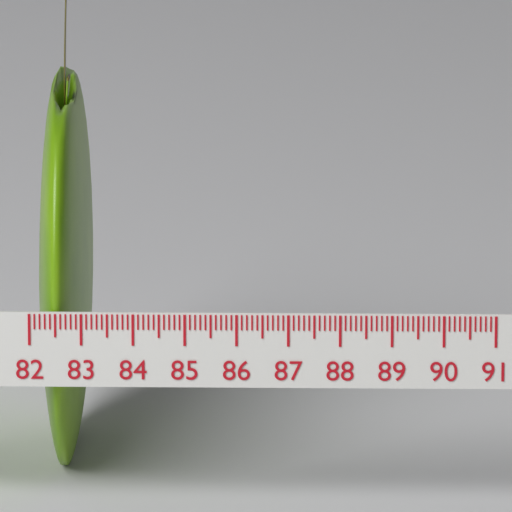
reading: 83.0 (no unit)
